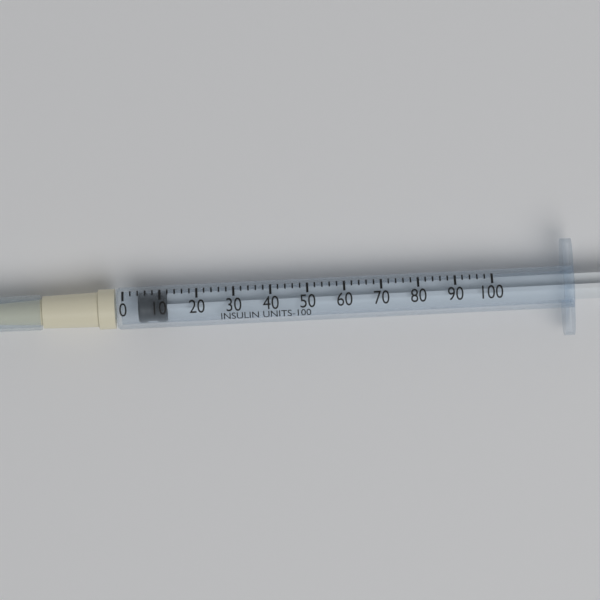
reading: 4 units
